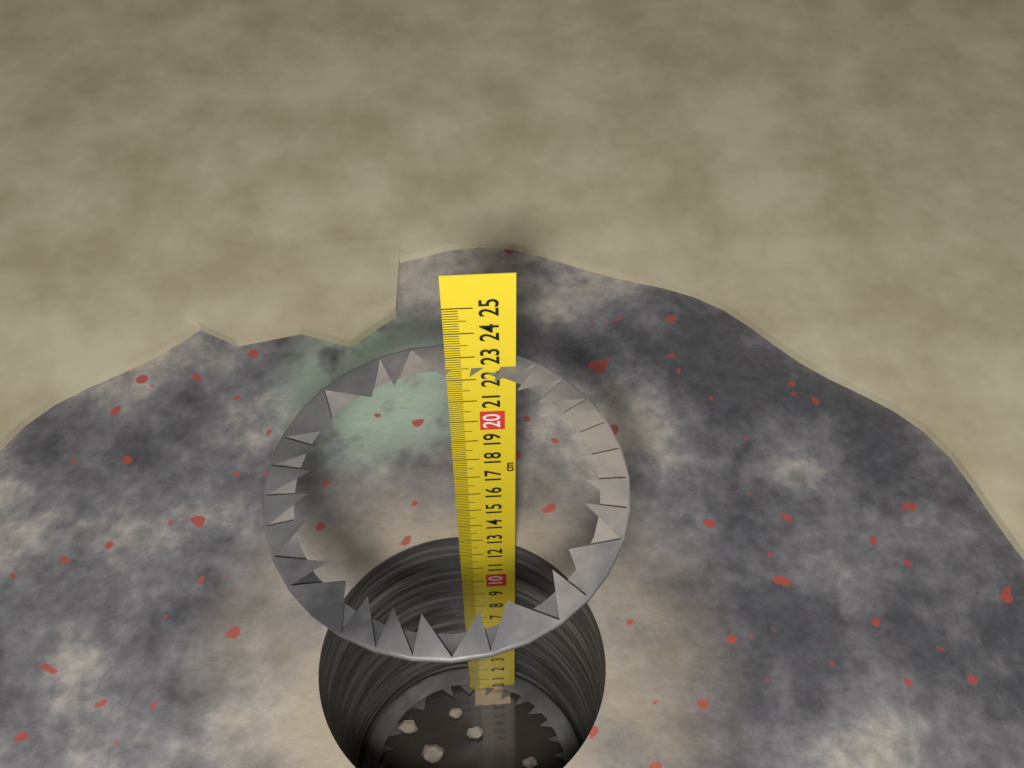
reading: 22.5 cm
